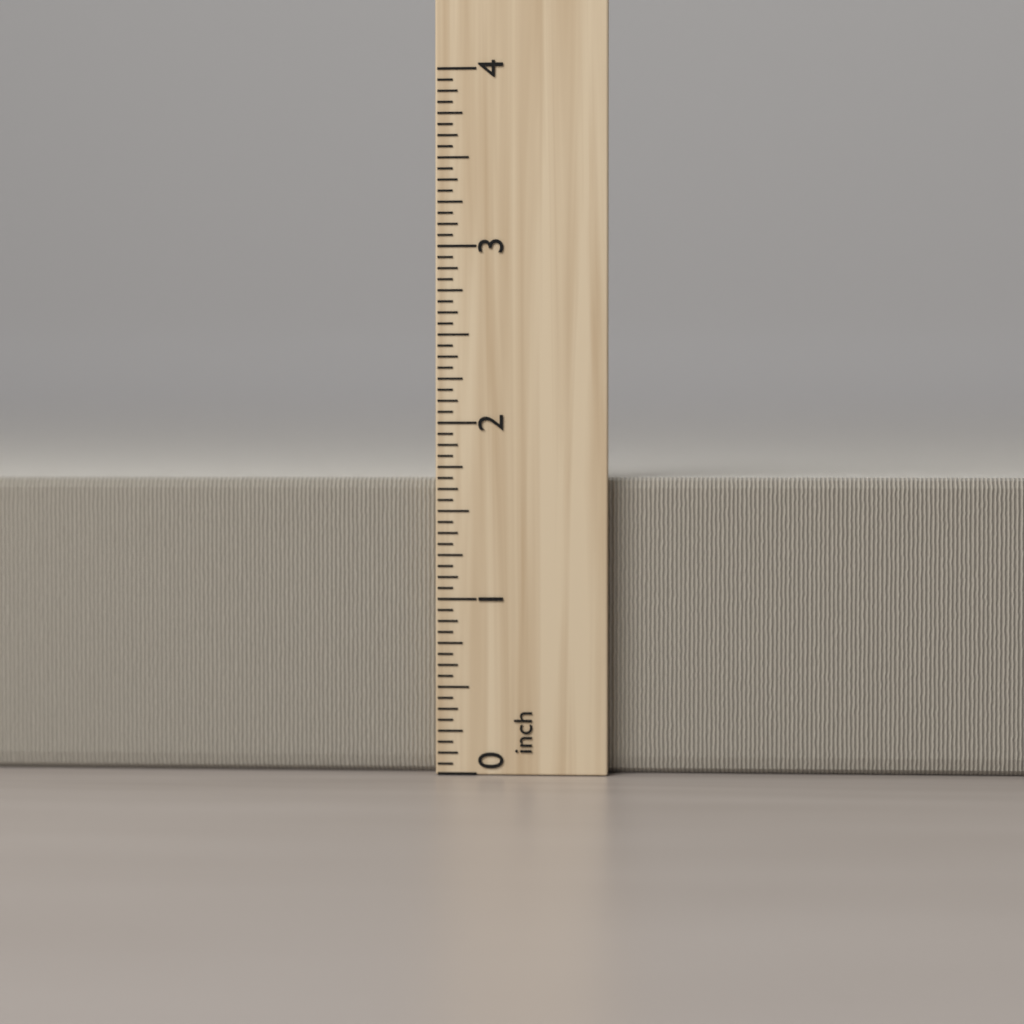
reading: 1.6875 inch
